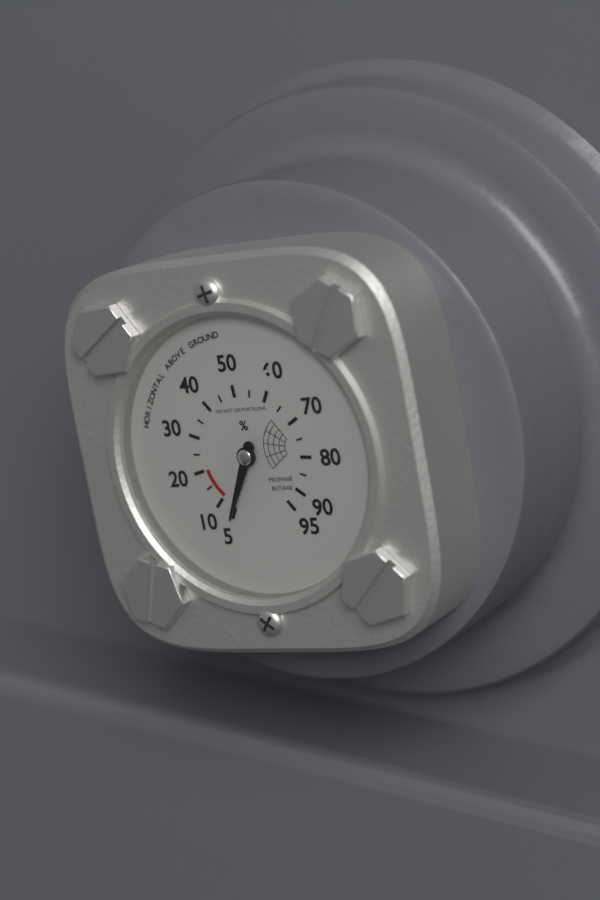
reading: 5 %
